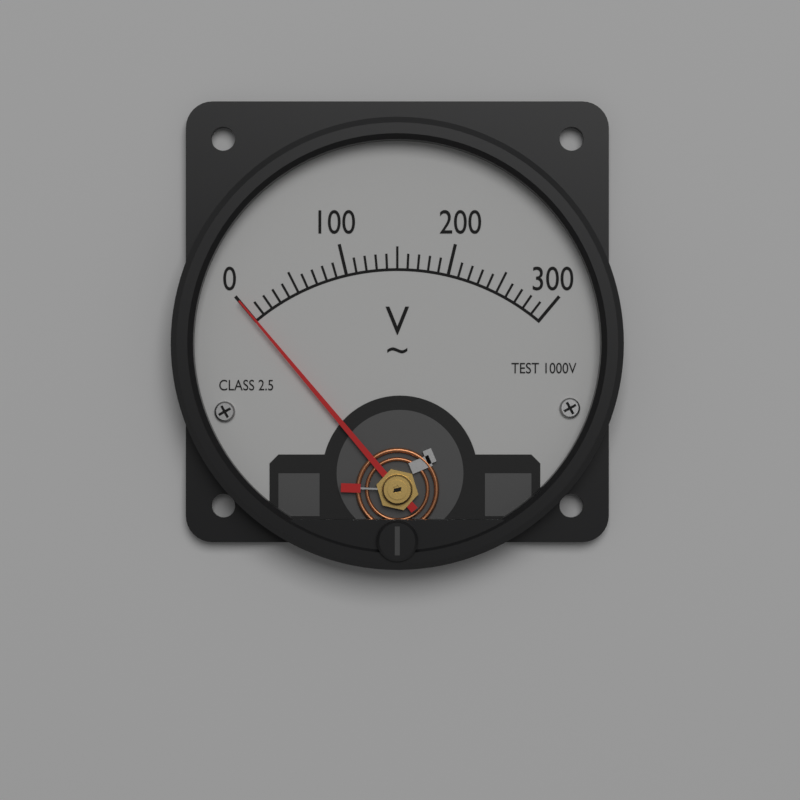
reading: 0 V
